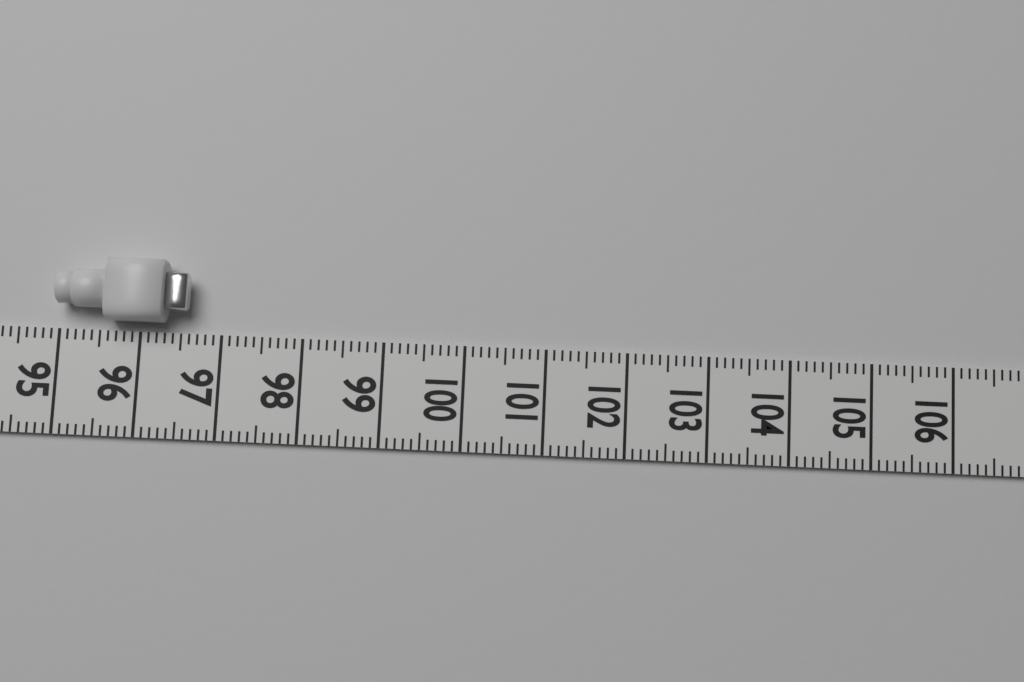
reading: 96.6 (no unit)
